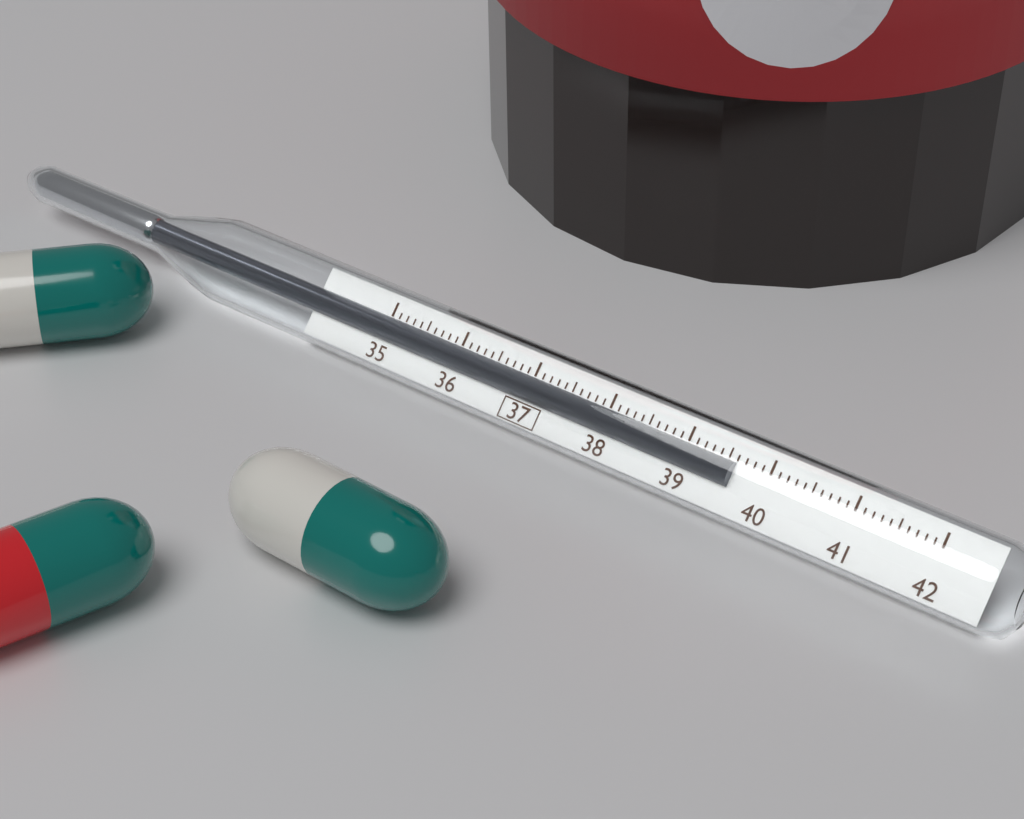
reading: 39.6 (no unit)
